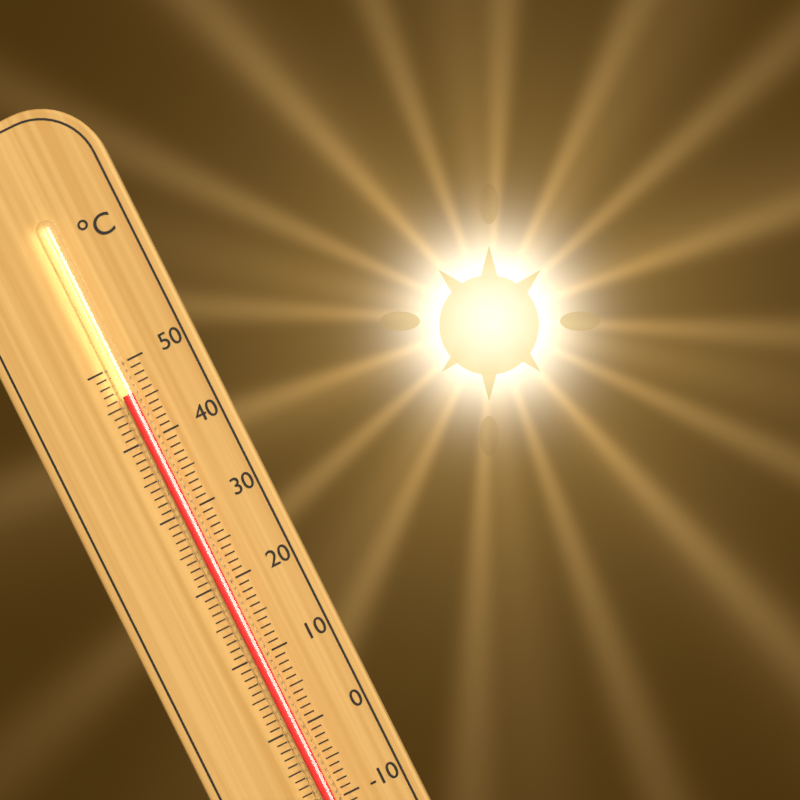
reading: 46 °C
